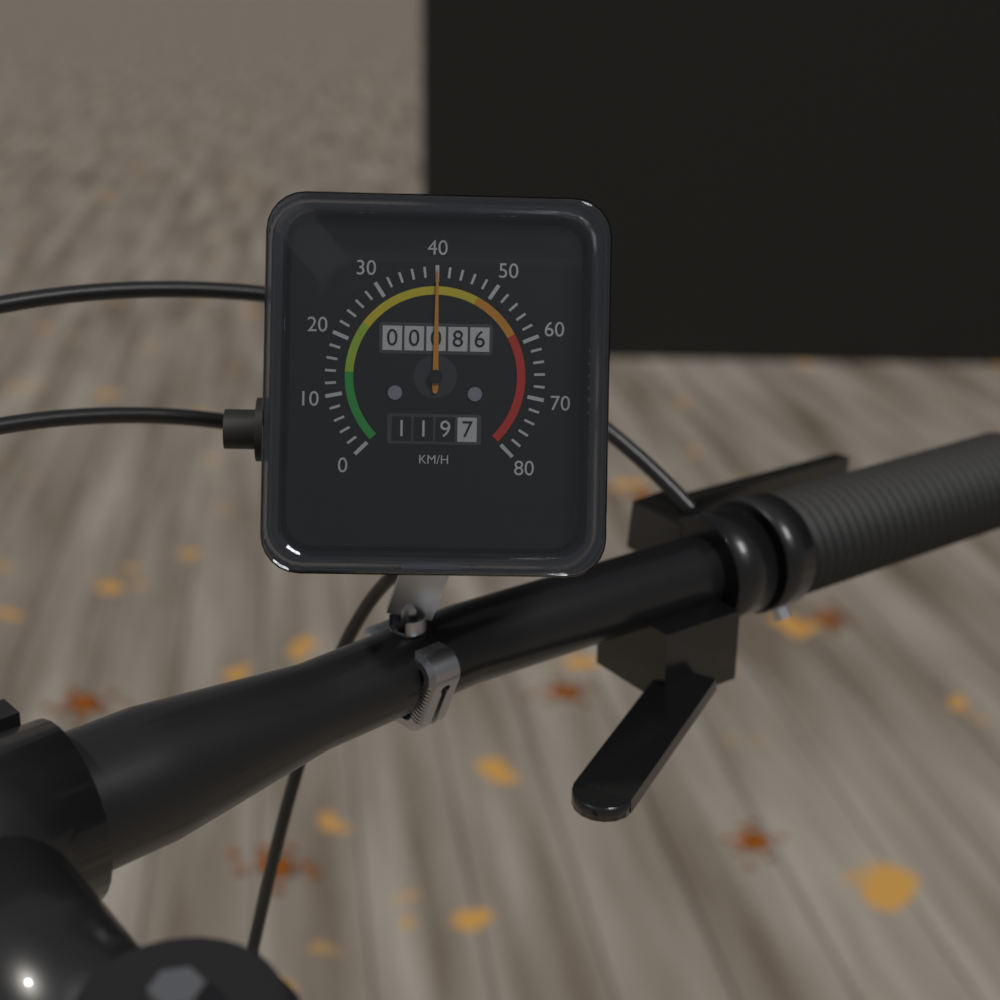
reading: 40 km/h
